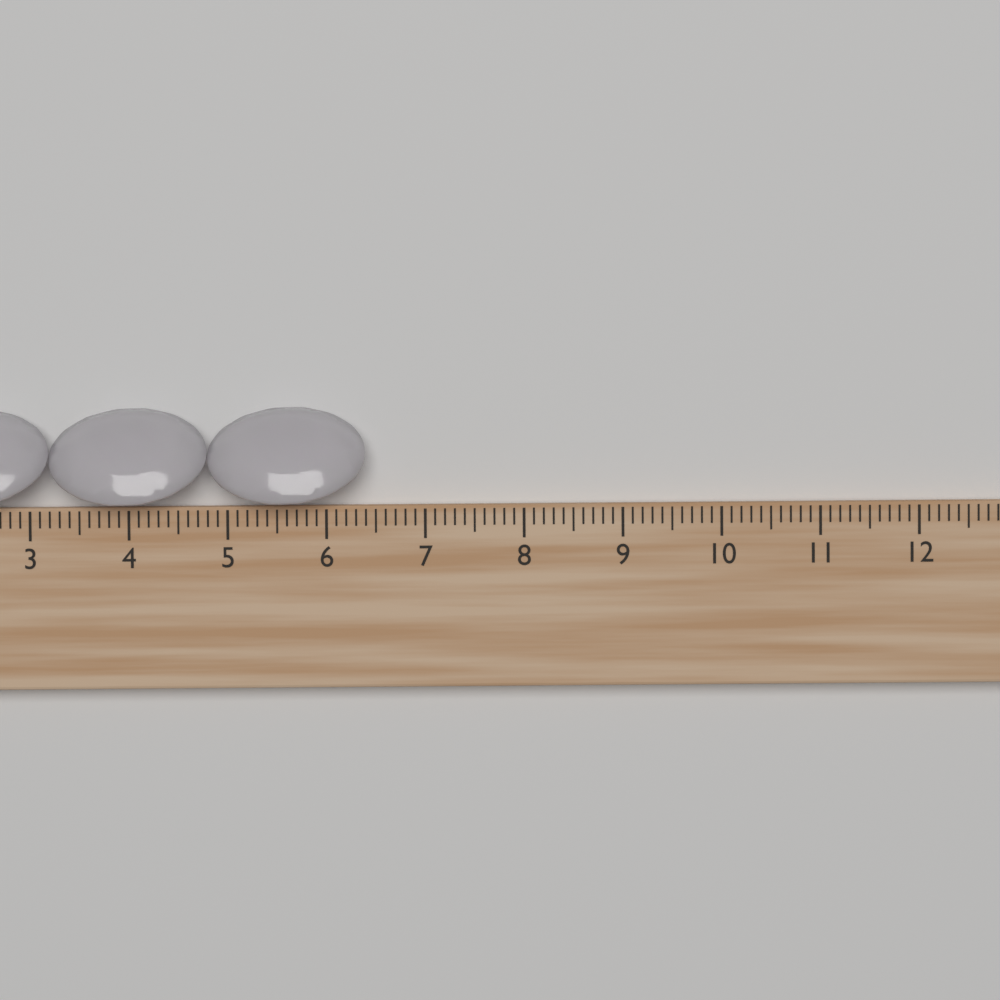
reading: 6.4 cm
